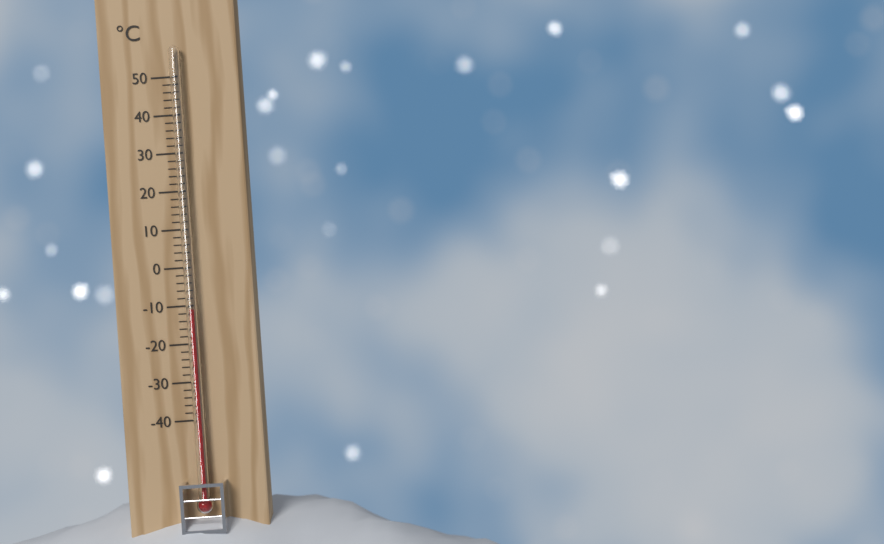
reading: -11 °C
